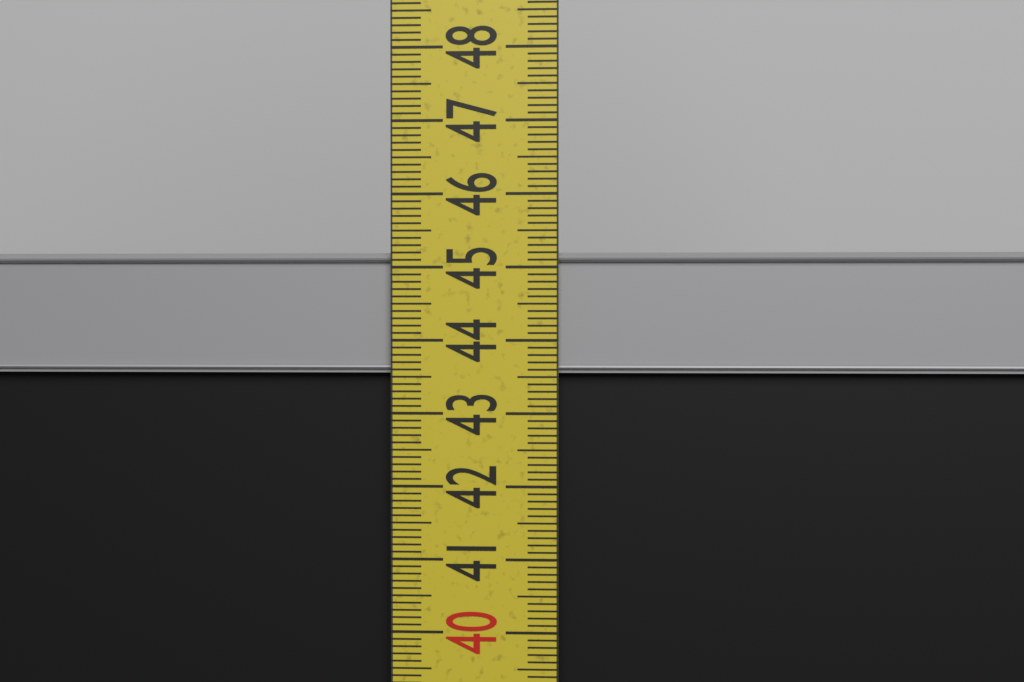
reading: 45.2 cm
